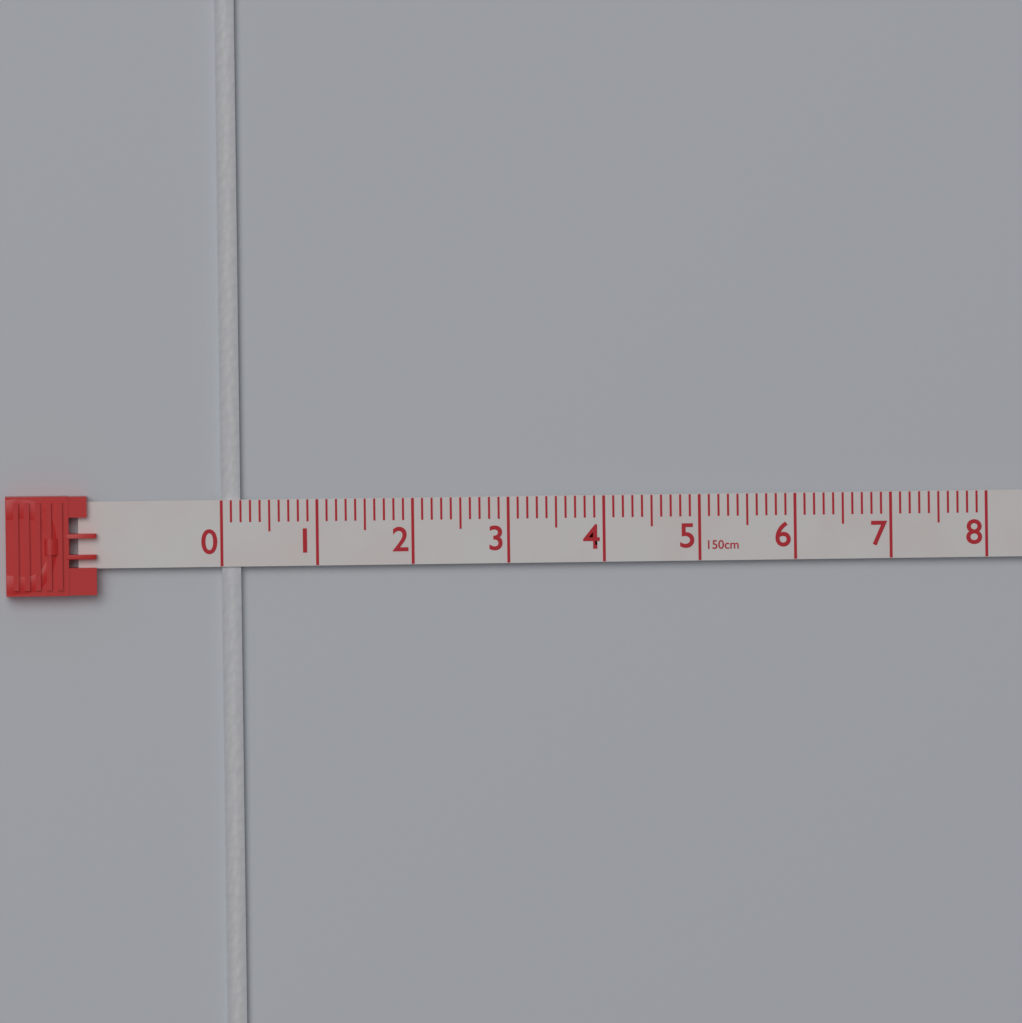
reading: 0.2 cm
